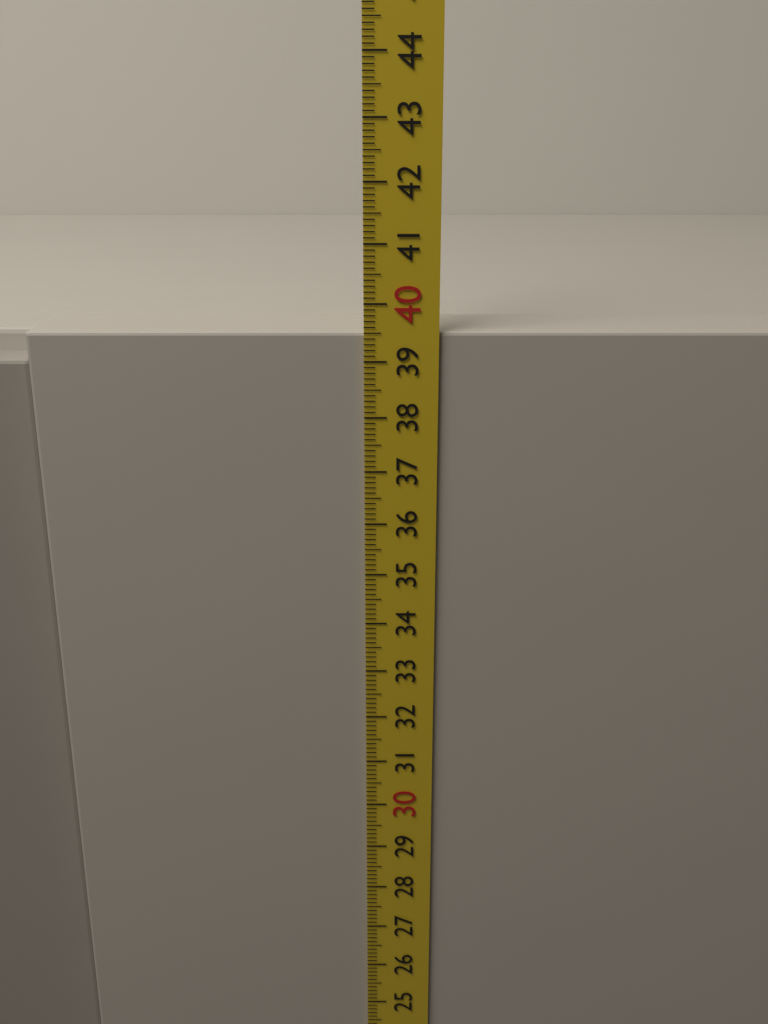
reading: 39.5 cm
